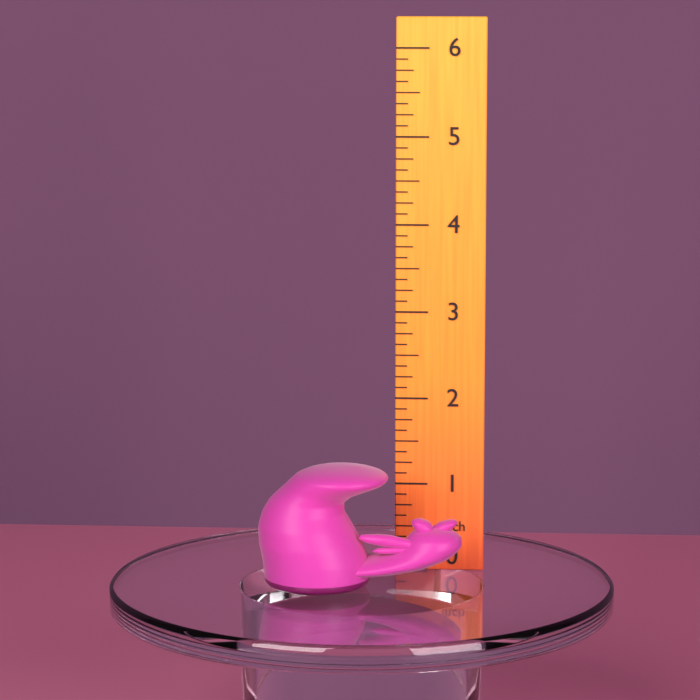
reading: 1.375 inch
